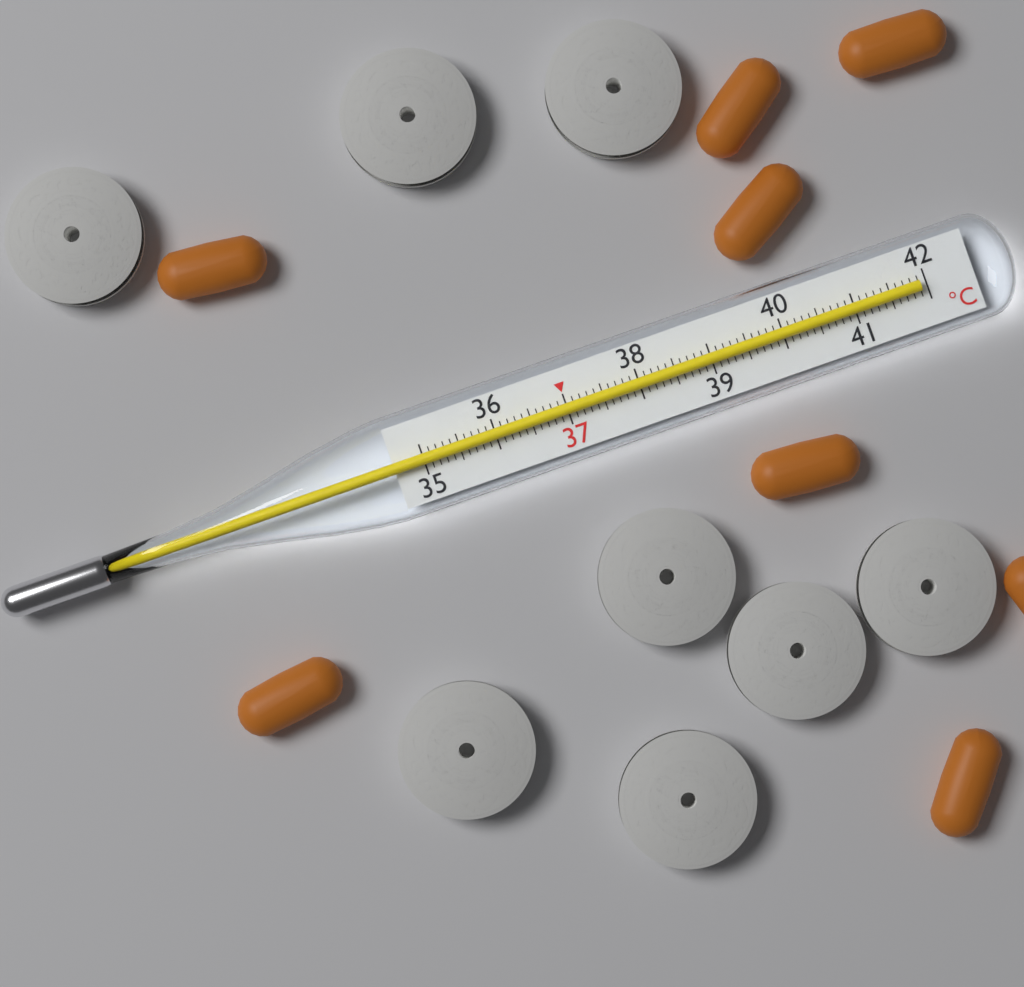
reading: 41.9 °C
